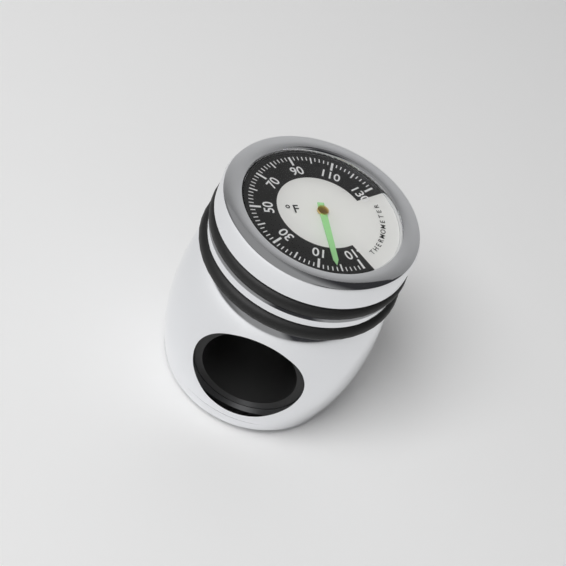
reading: 2 °F
